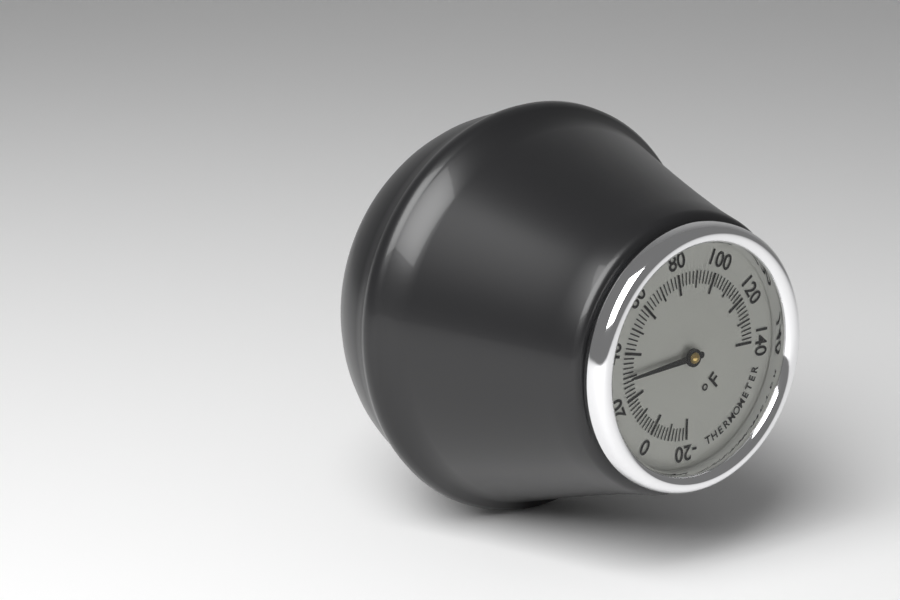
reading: 30 °F
